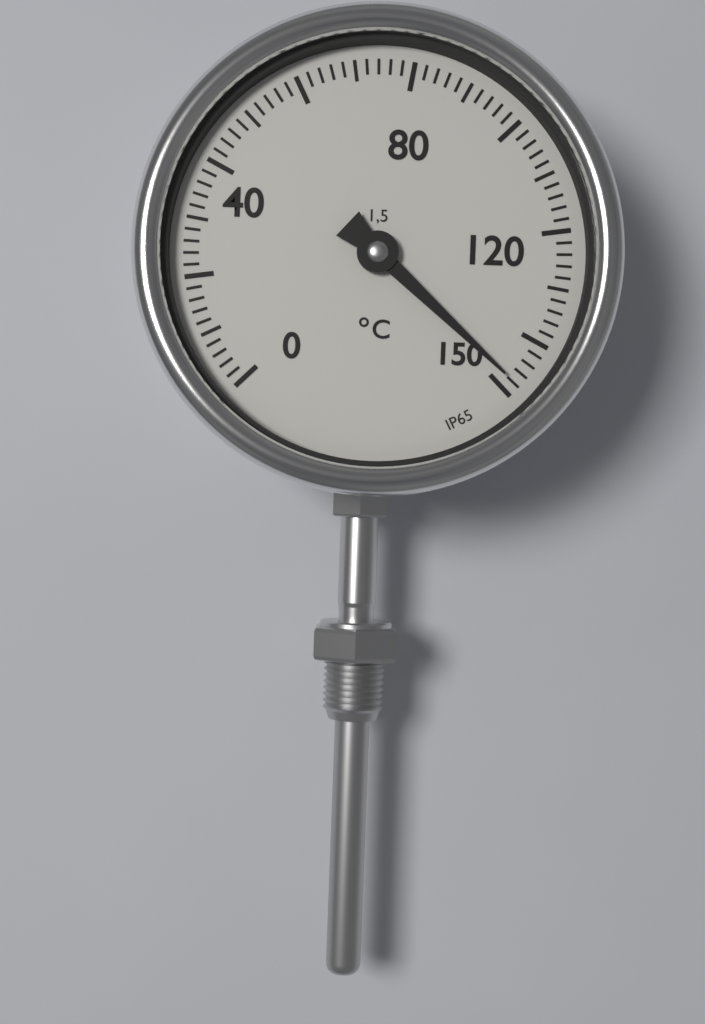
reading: 148 °C
